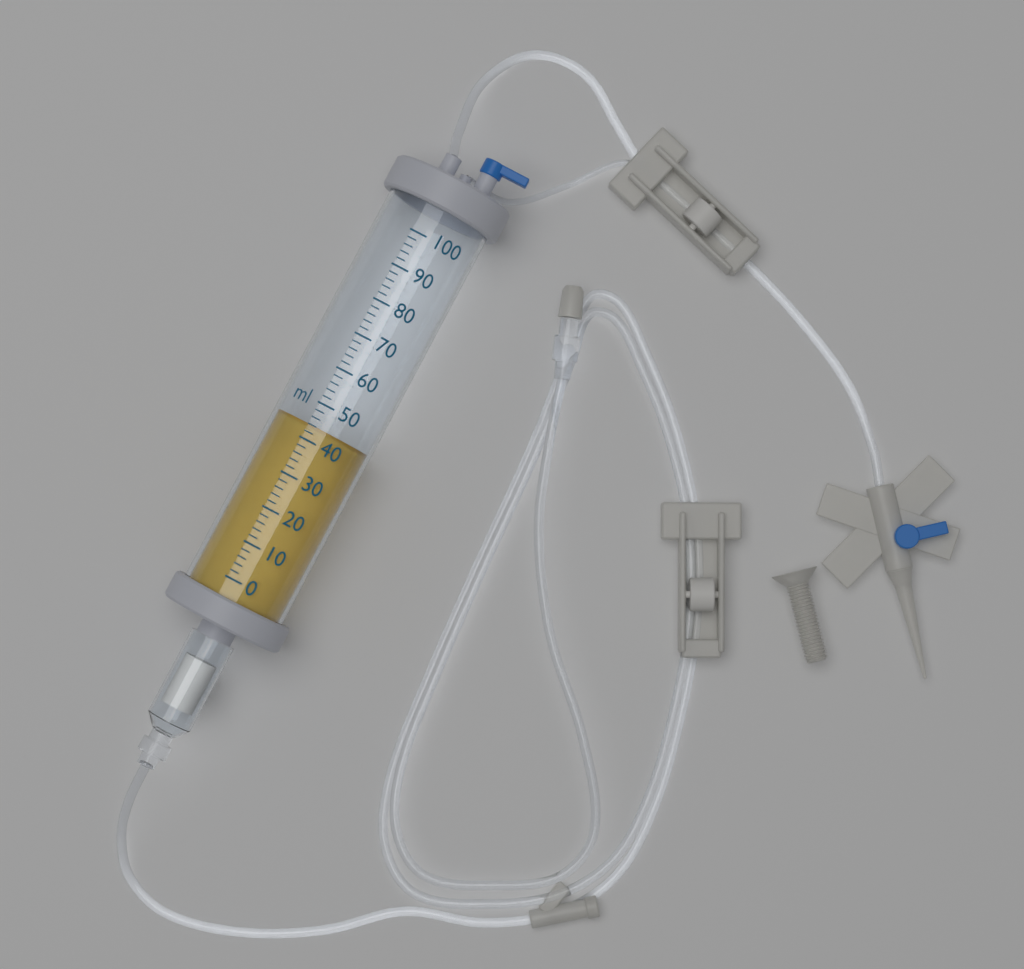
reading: 44 ml
